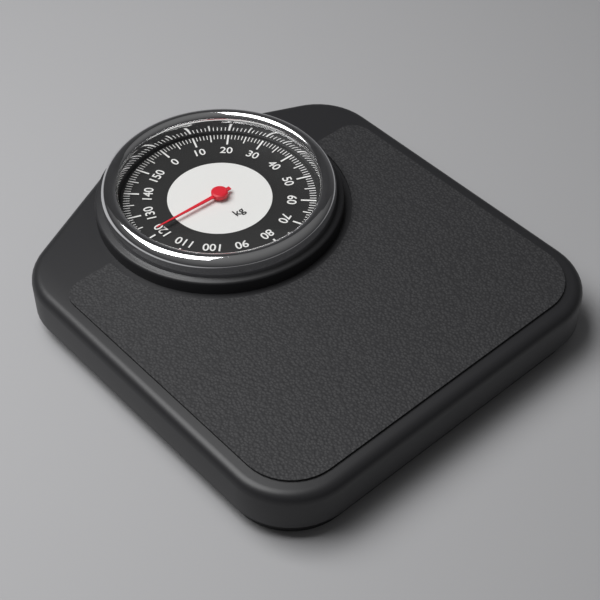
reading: 121 kg
